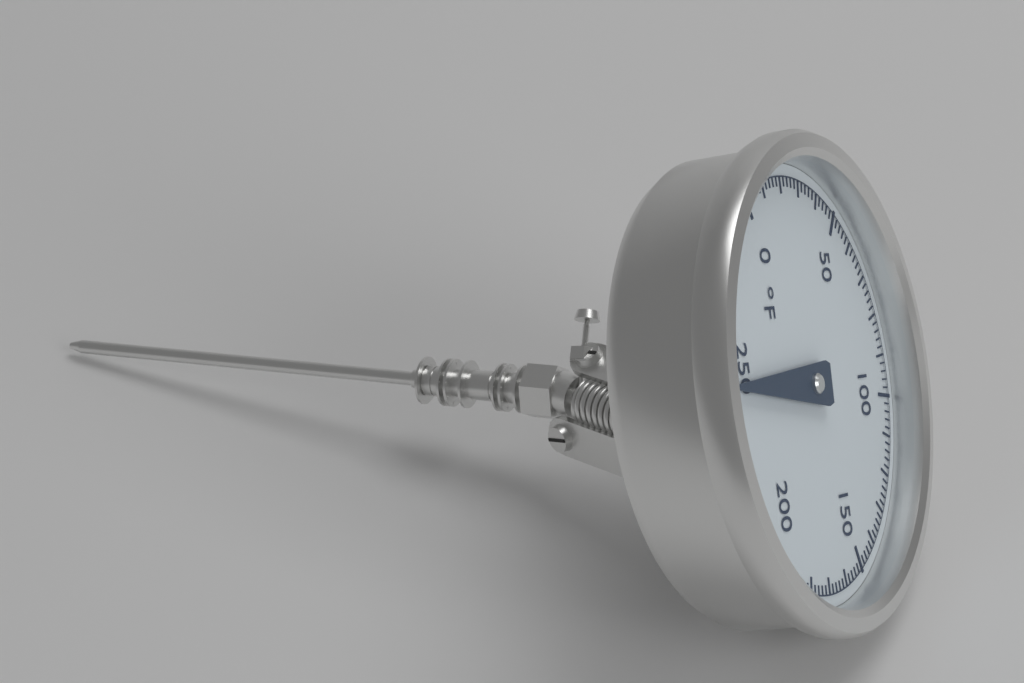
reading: 244 °F
